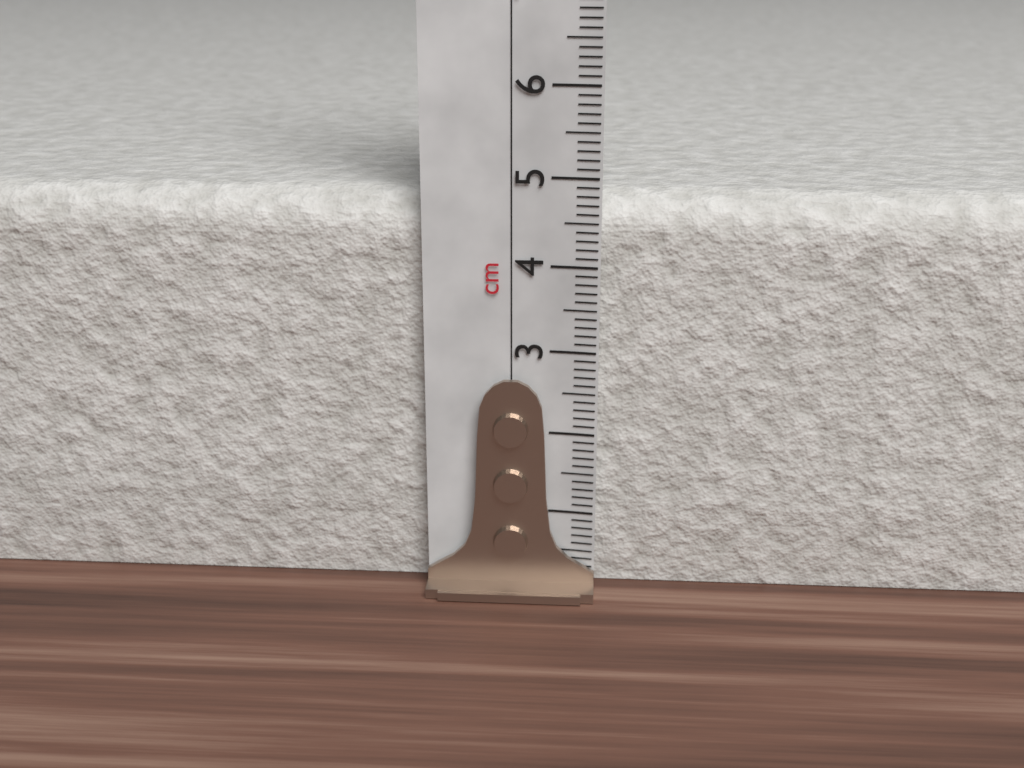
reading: 4.8 cm
